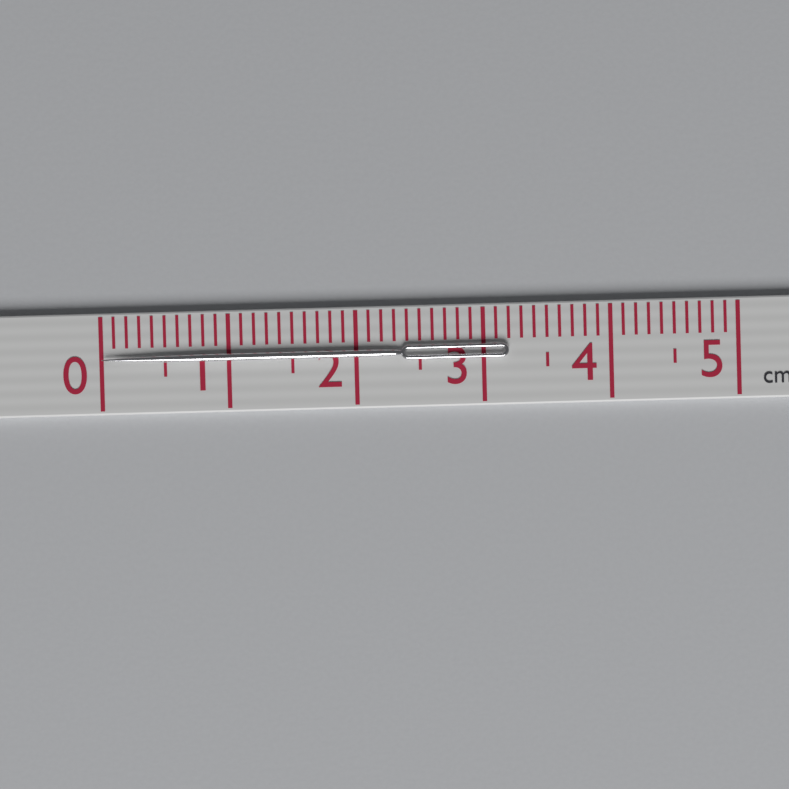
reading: 3.2 cm
